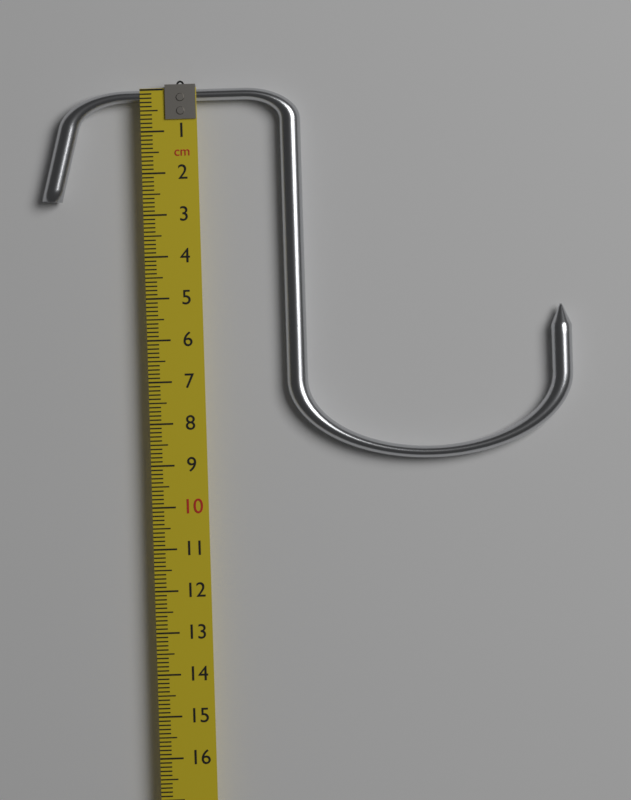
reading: 9.0 cm
